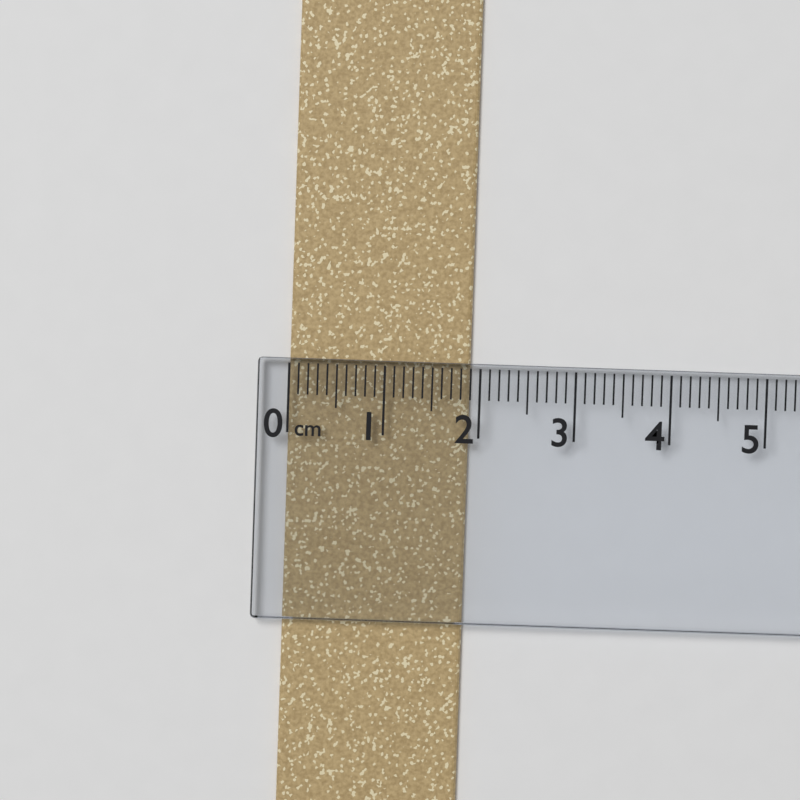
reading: 1.9 cm
